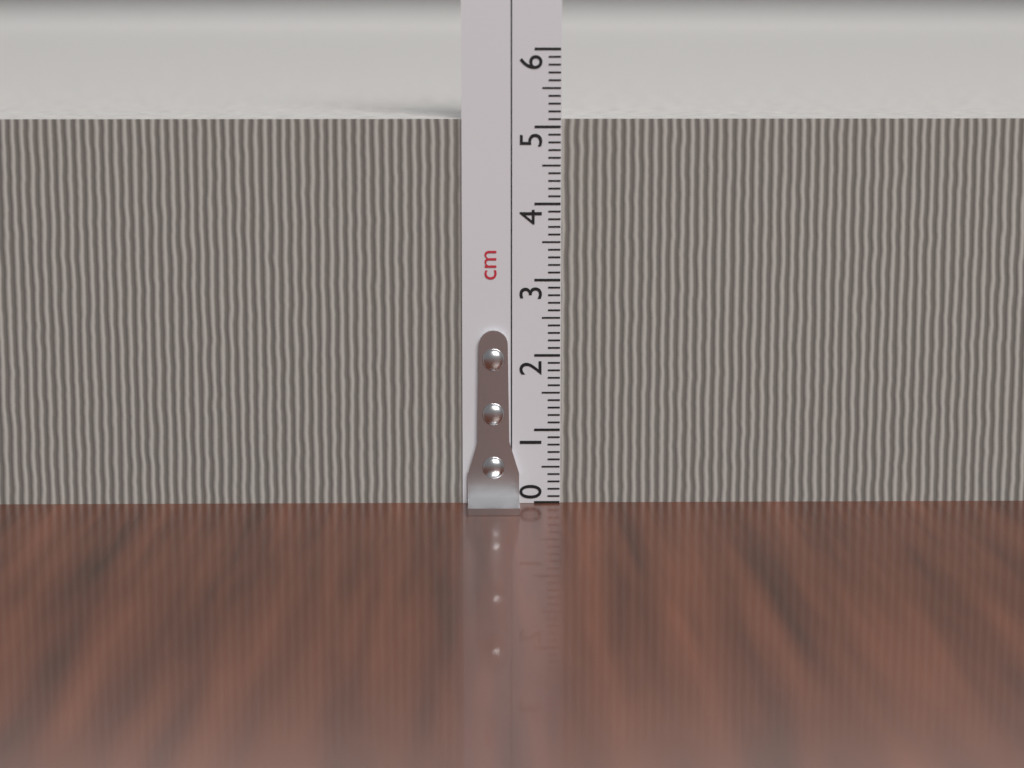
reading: 5.1 cm
